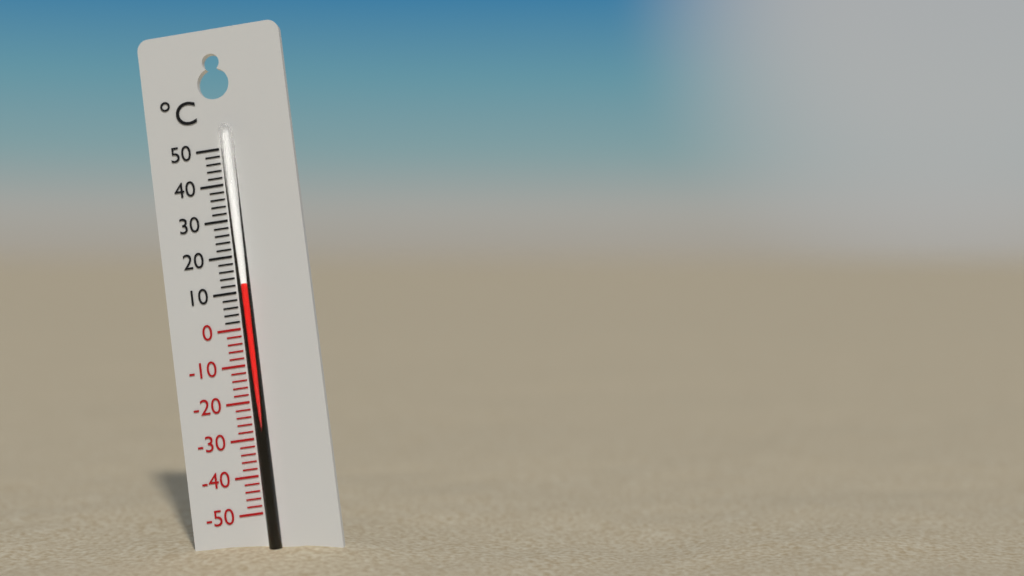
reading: 12 °C
